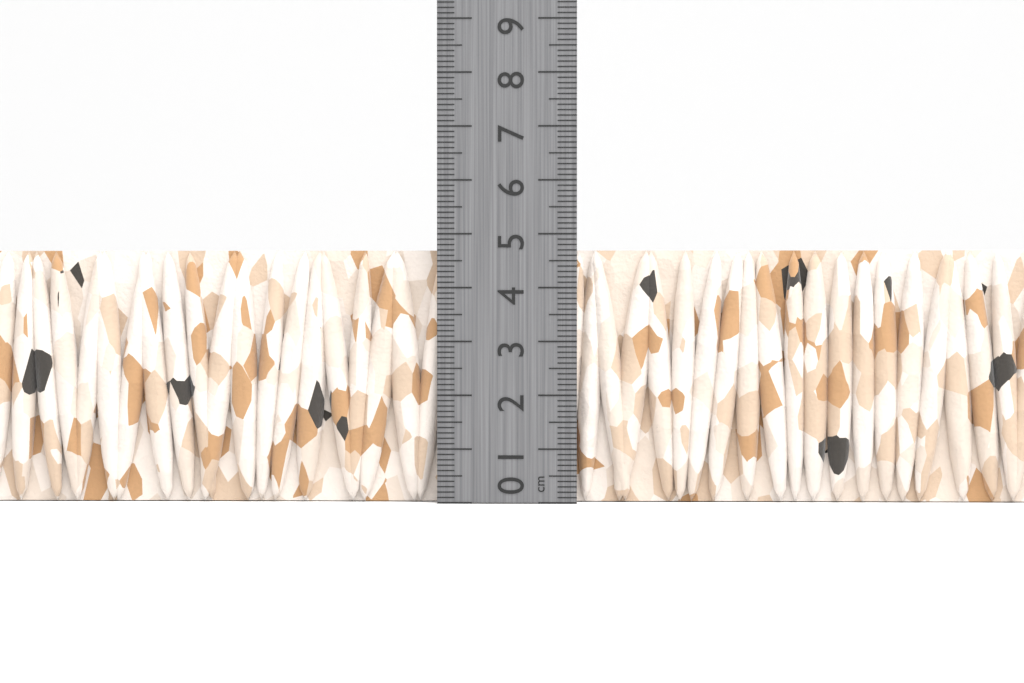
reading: 4.7 cm
